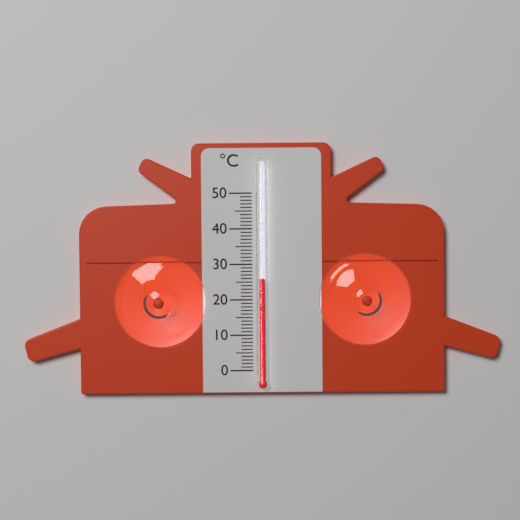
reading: 26 °C
